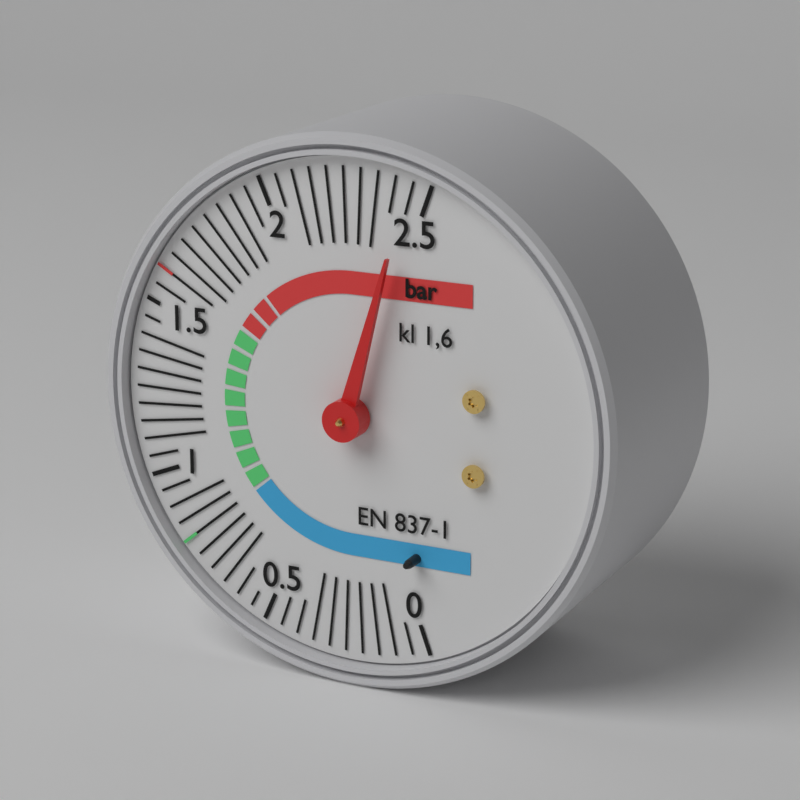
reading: 2.45 bar
